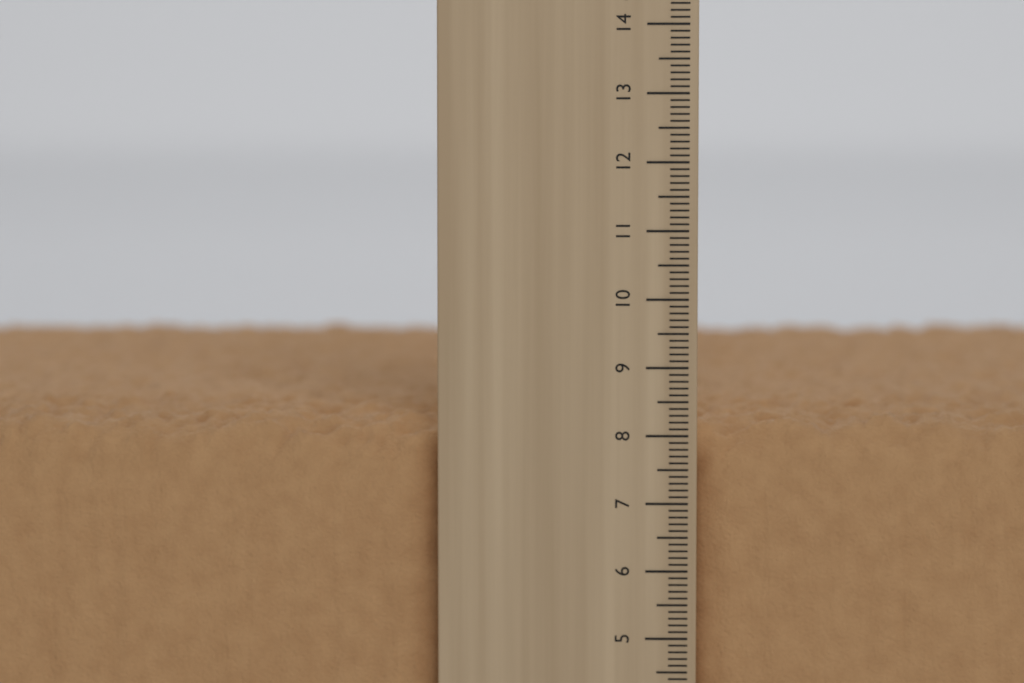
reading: 8.3 cm
